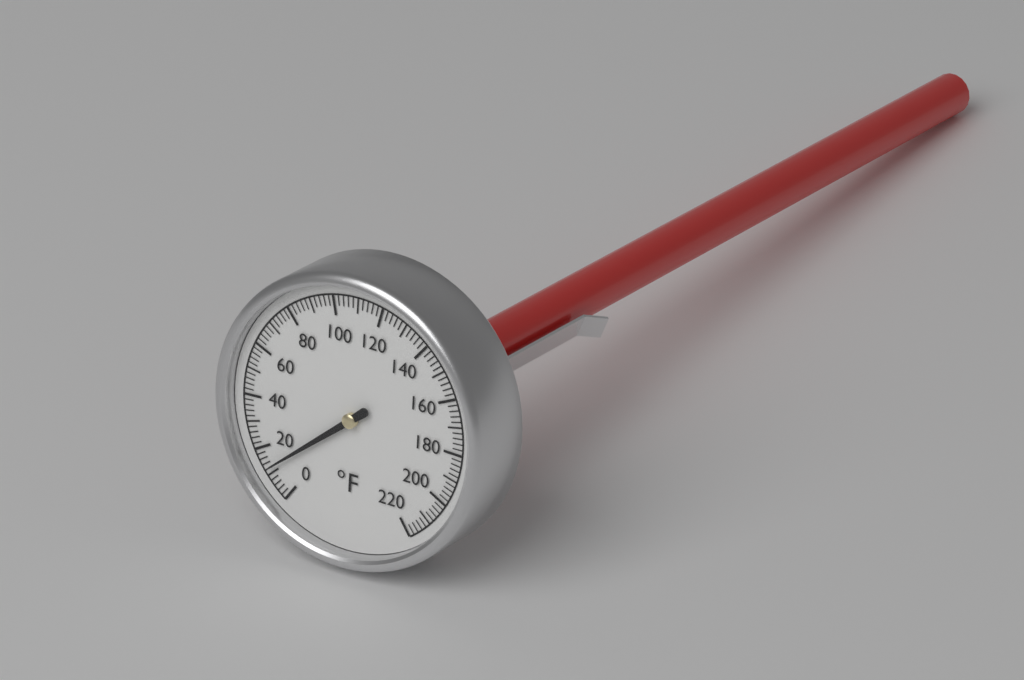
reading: 12 °F
